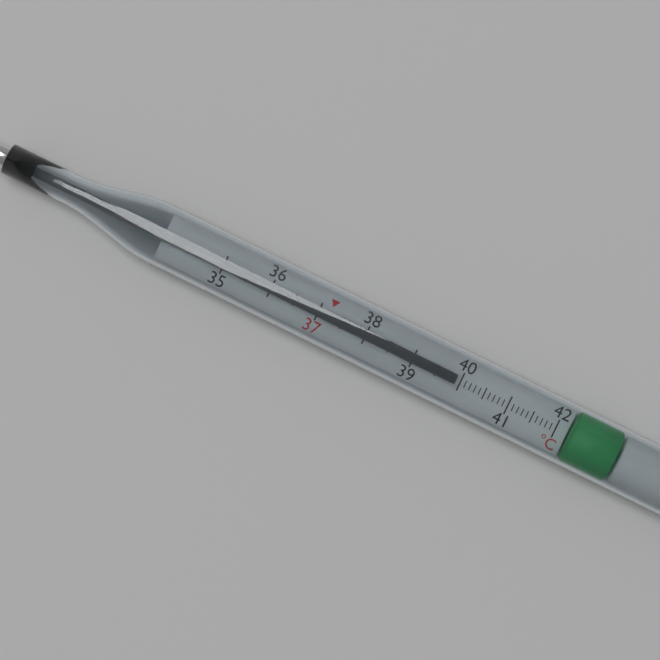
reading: 39.9 °C
